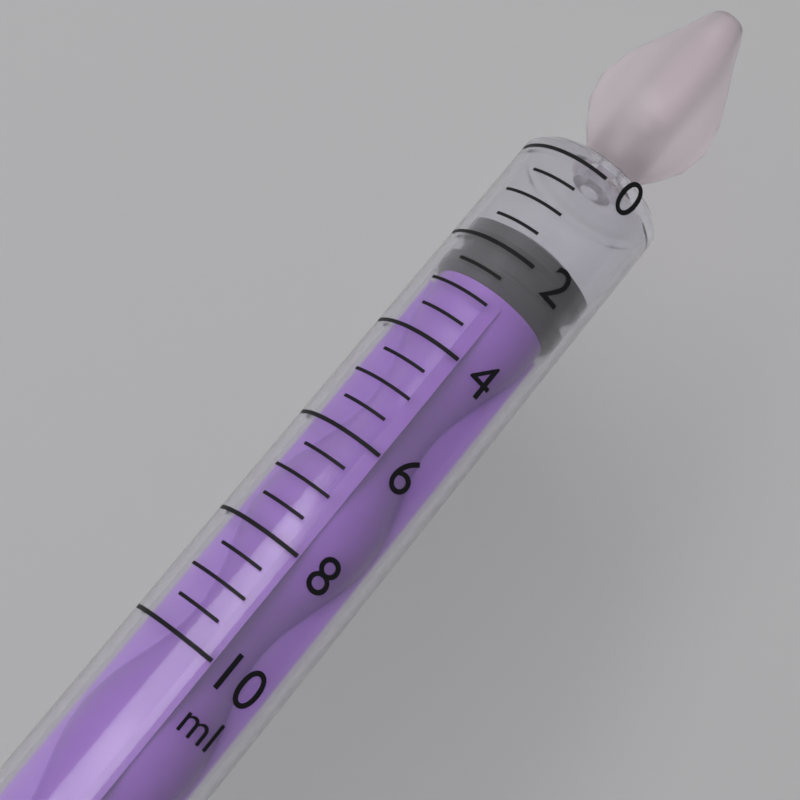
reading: 1.5 ml
